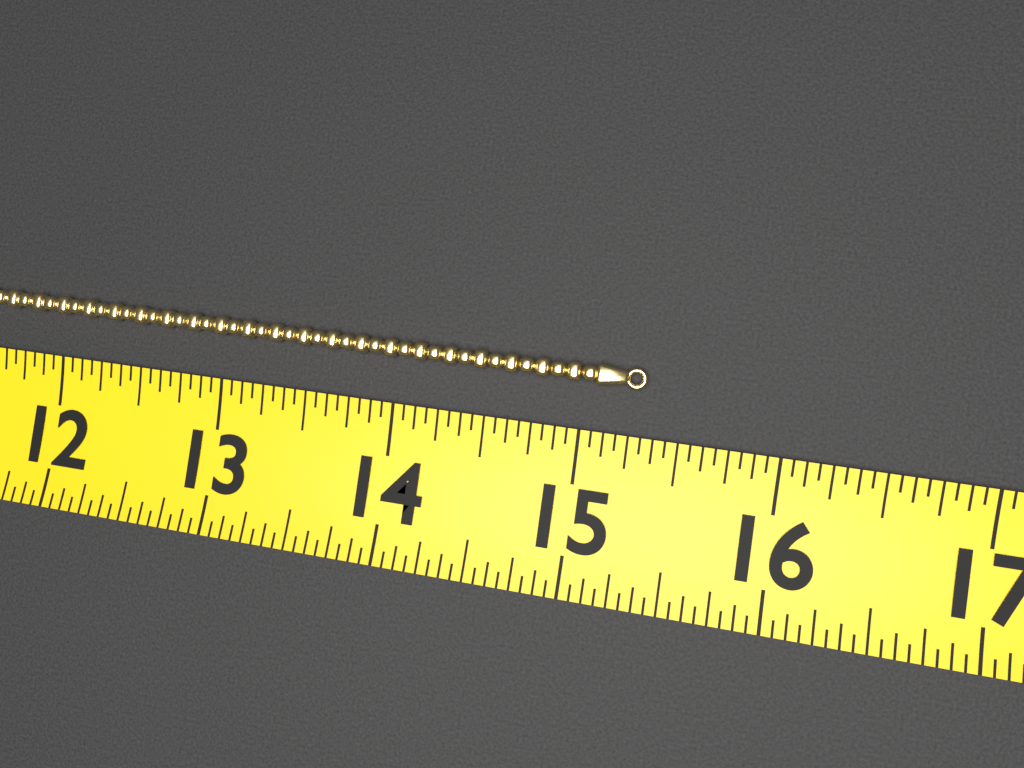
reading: 15.3125 (no unit)
